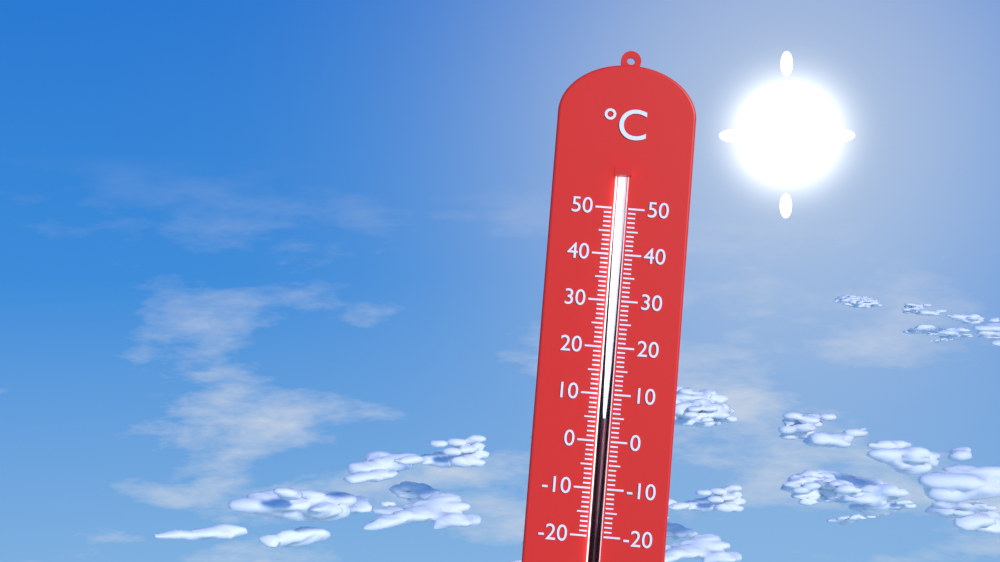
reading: 5 °C
